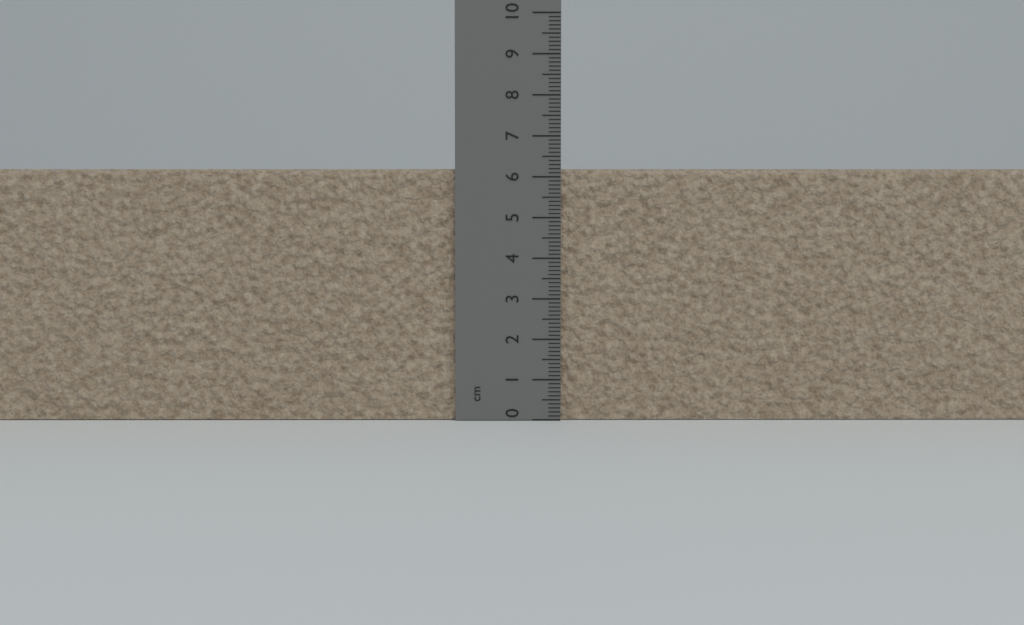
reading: 6.2 cm
